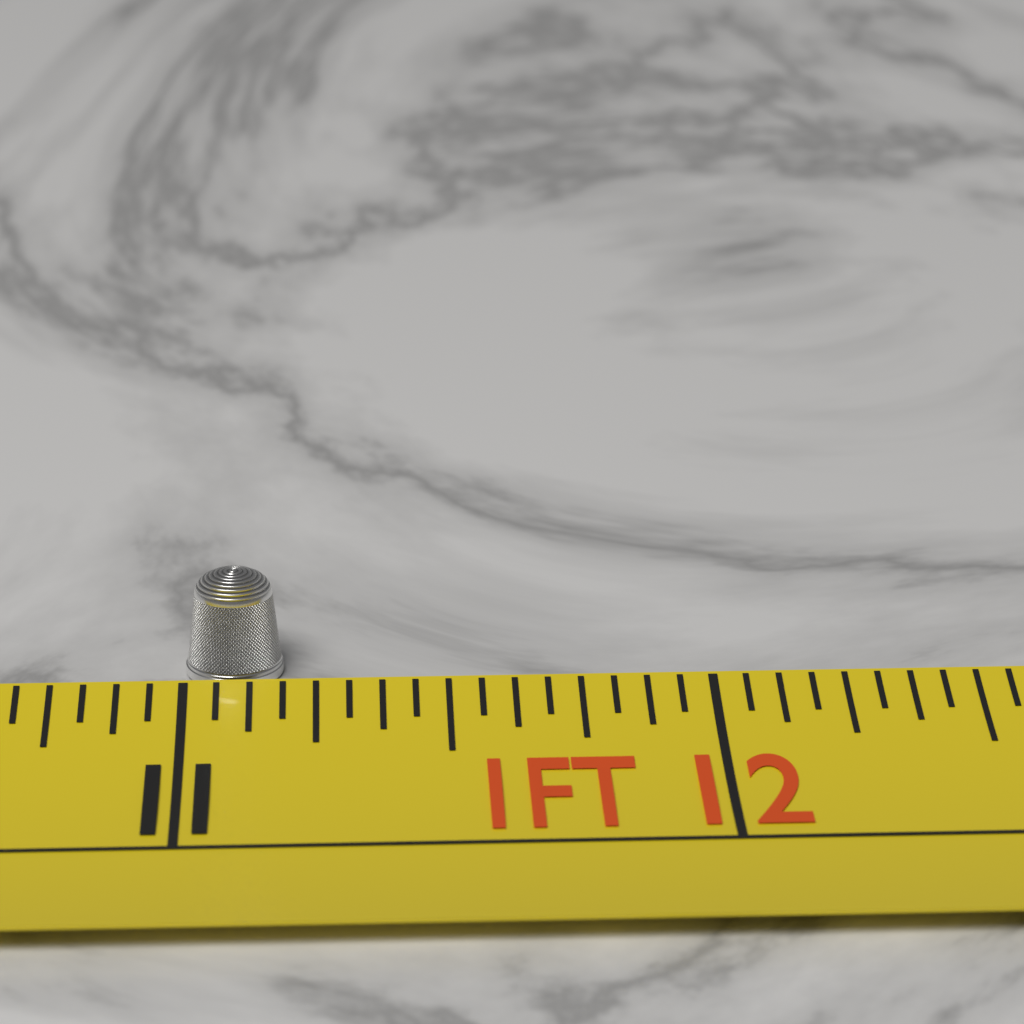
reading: 11.1875 in
